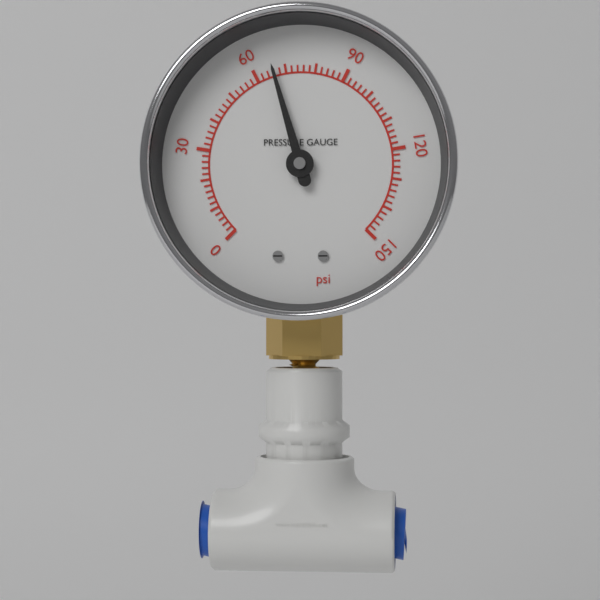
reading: 66 psi
